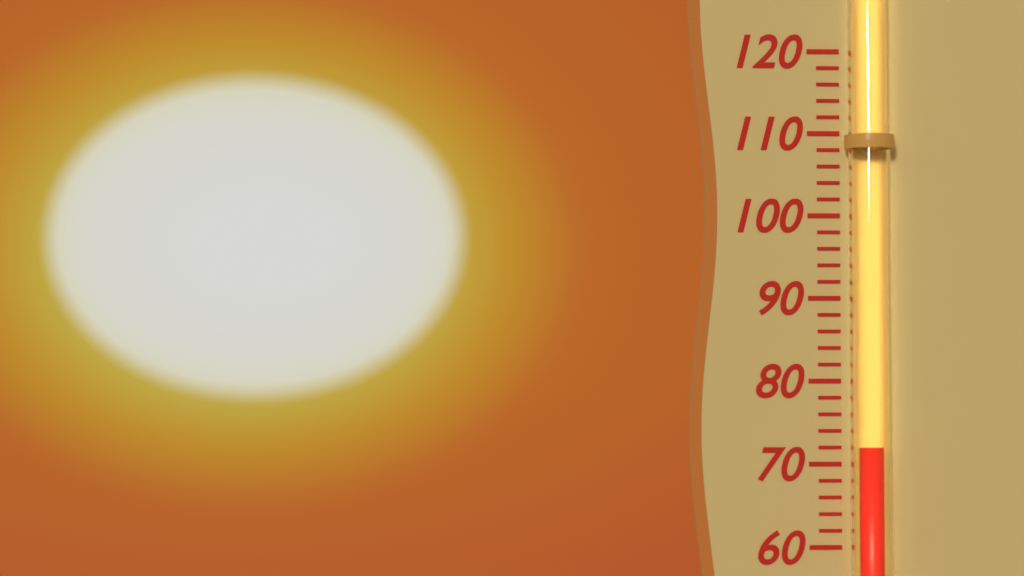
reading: 72 (no unit)
